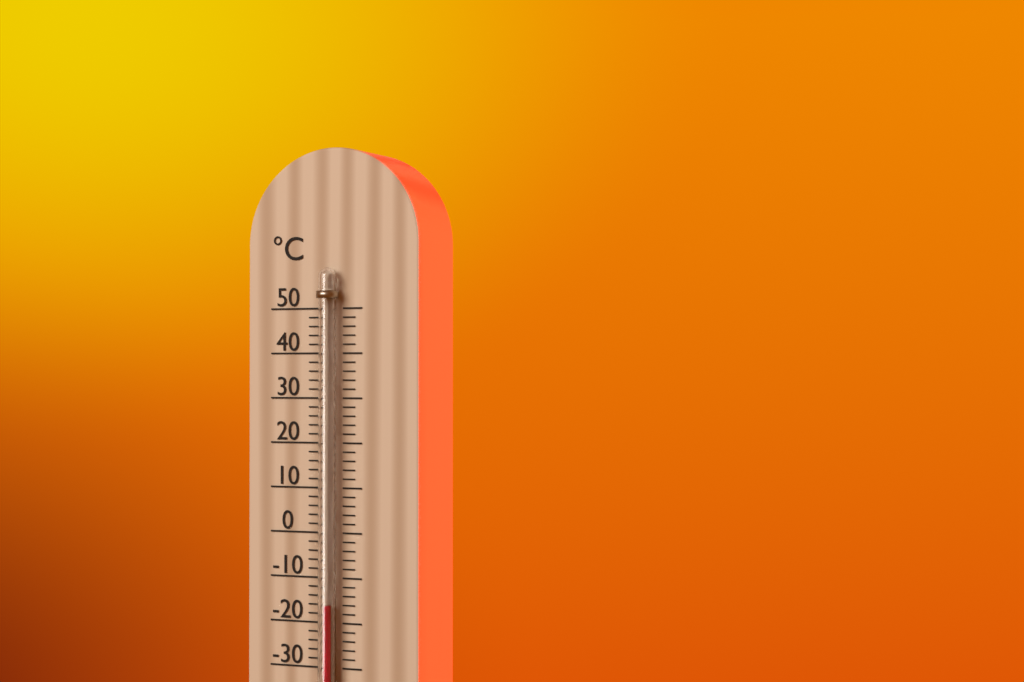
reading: -16 °C
